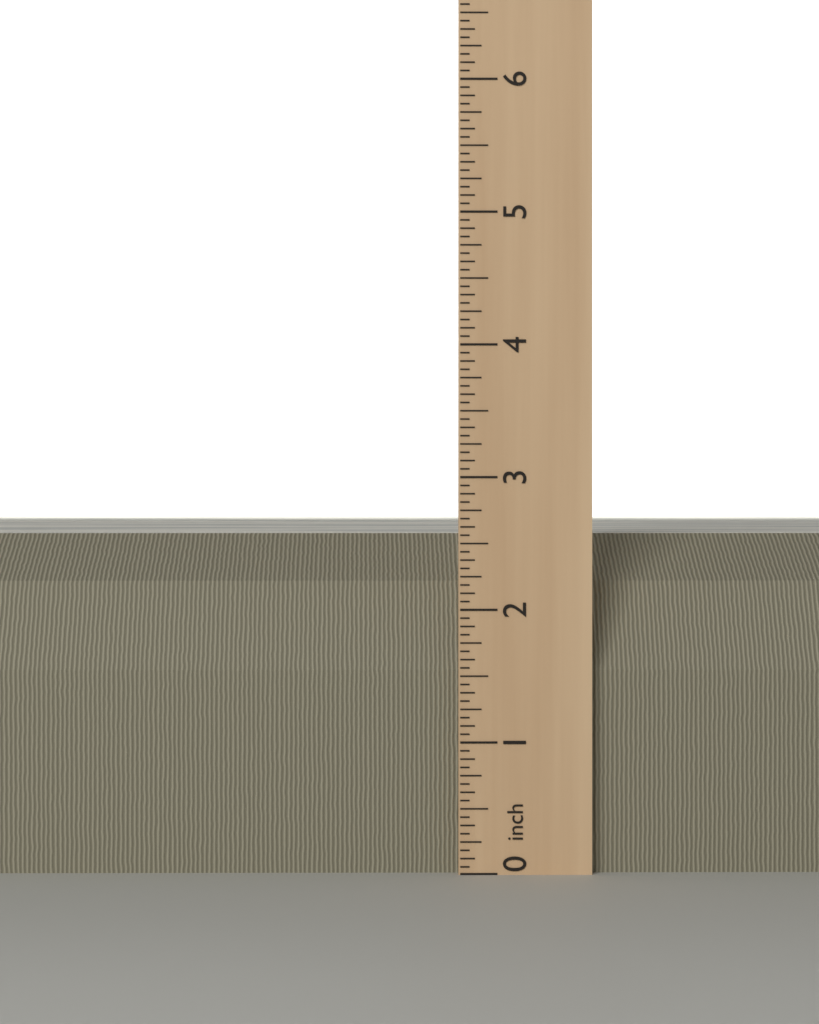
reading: 2.5625 inch
